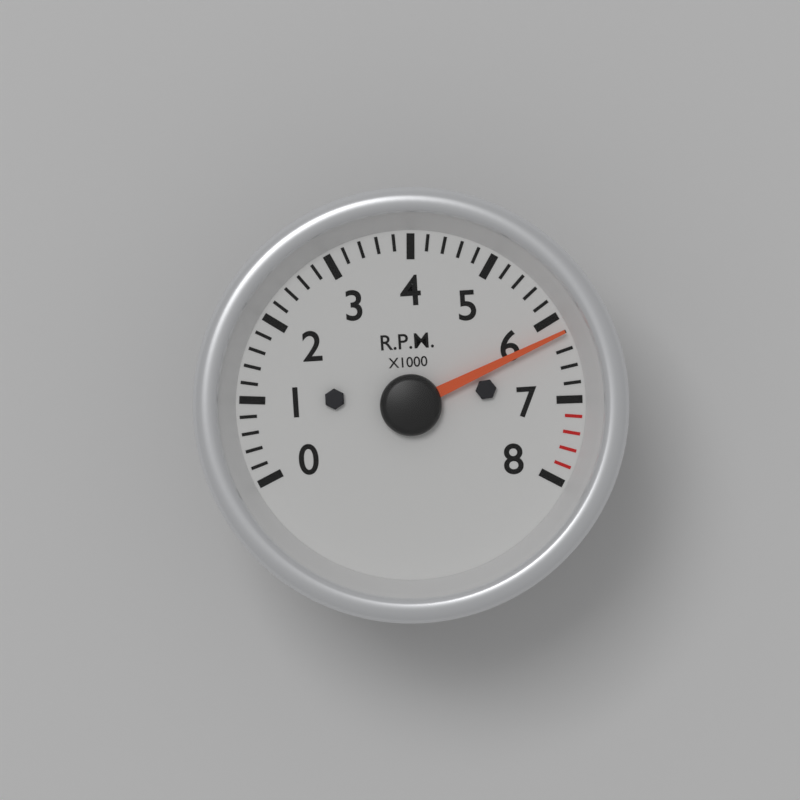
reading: 6200 RPM
